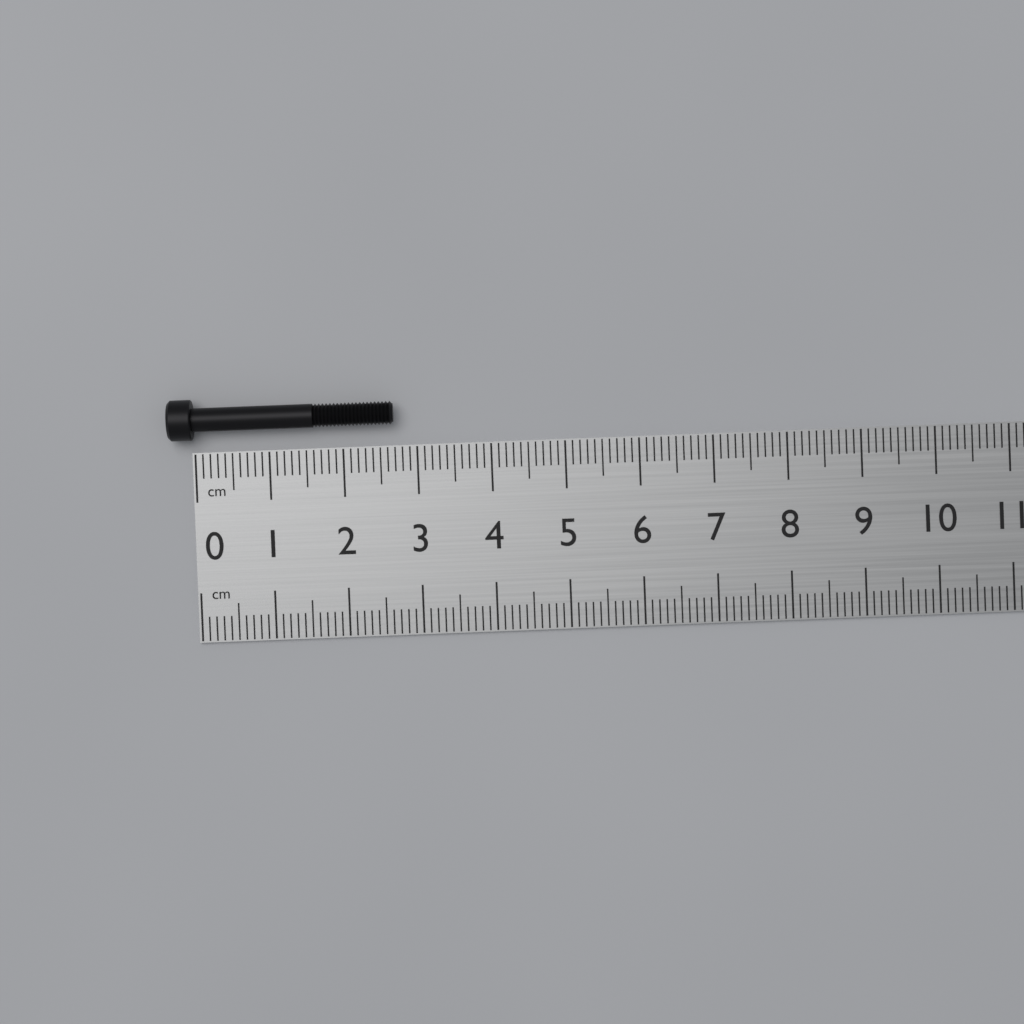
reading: 2.7 cm
